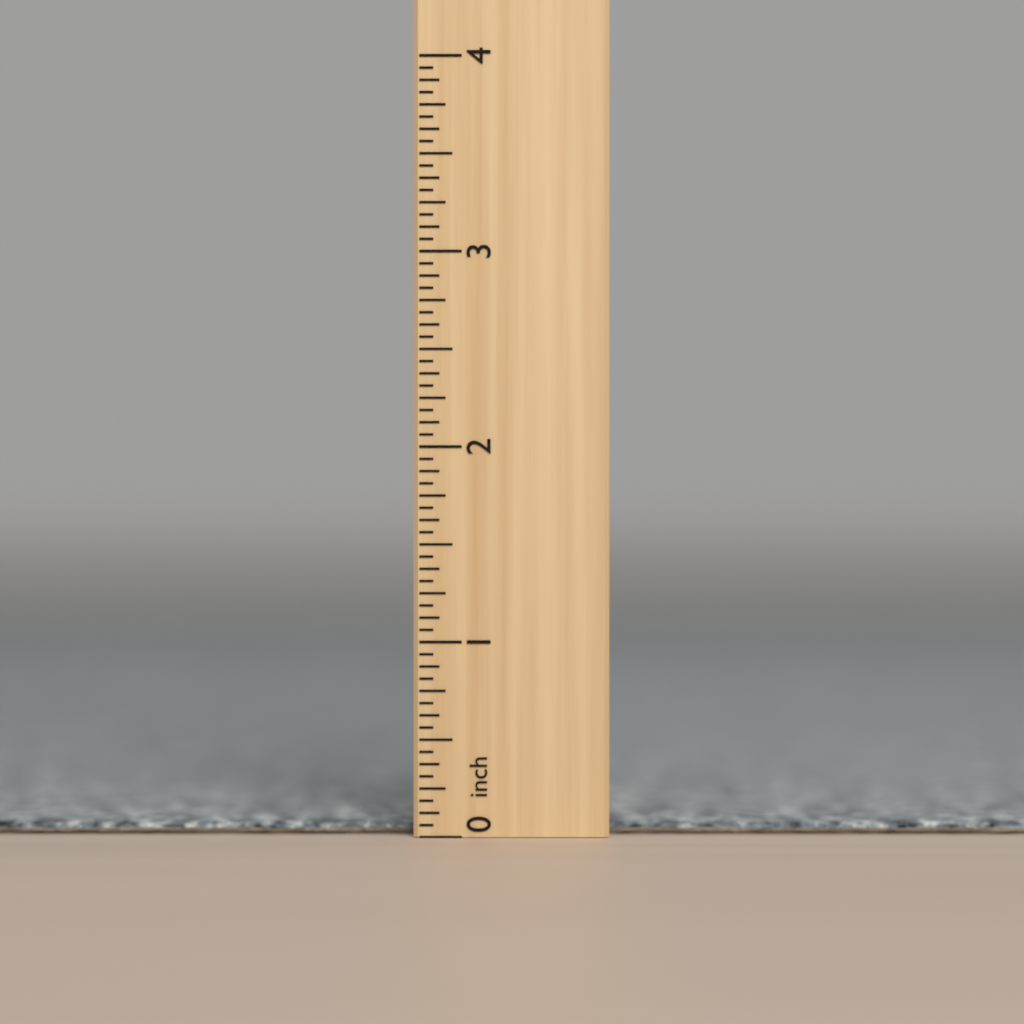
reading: 0.0625 inch
